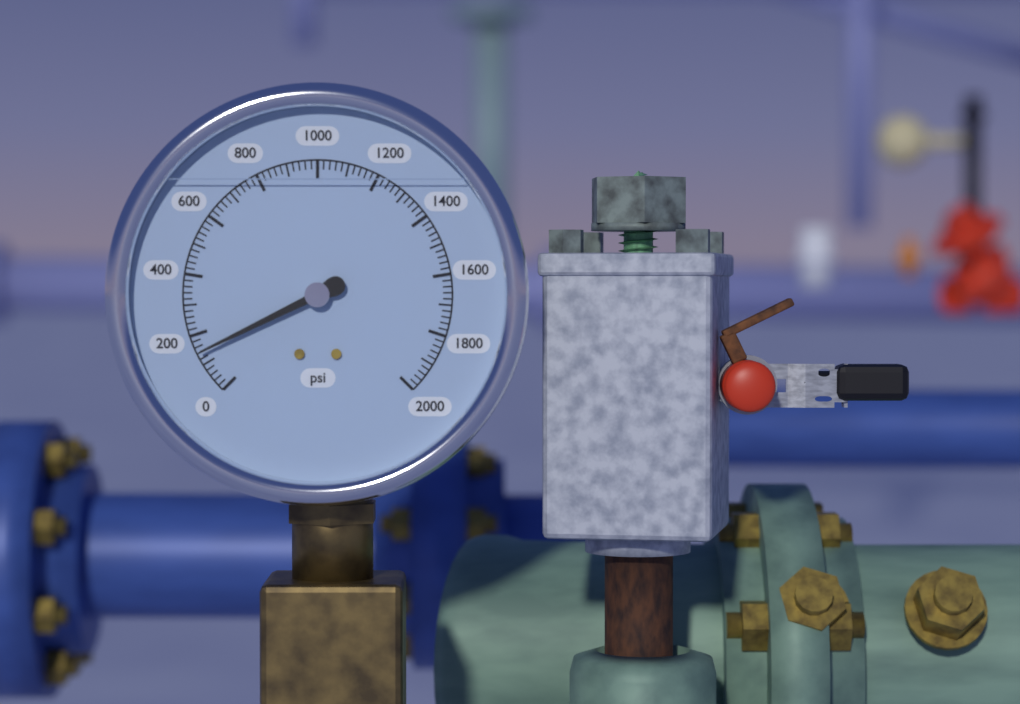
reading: 140 psi
